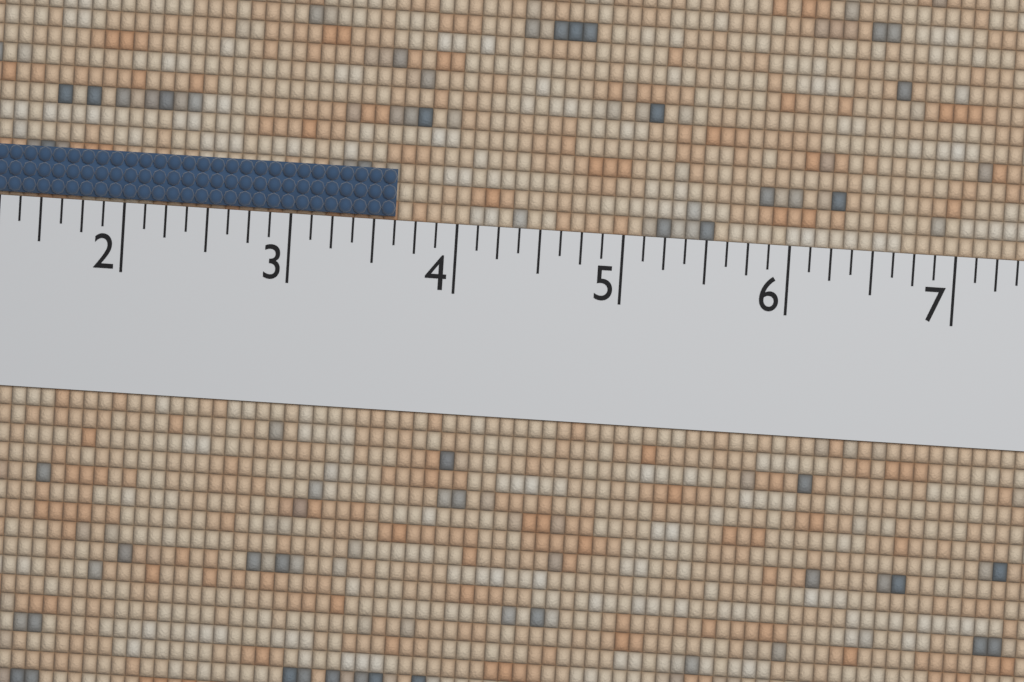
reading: 3.625 (no unit)
